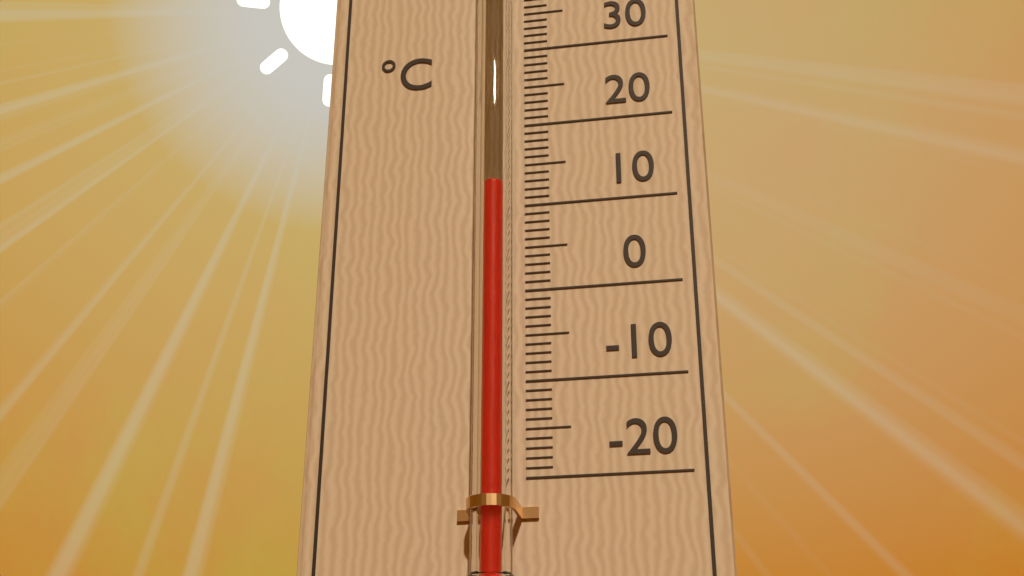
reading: 11 °C
